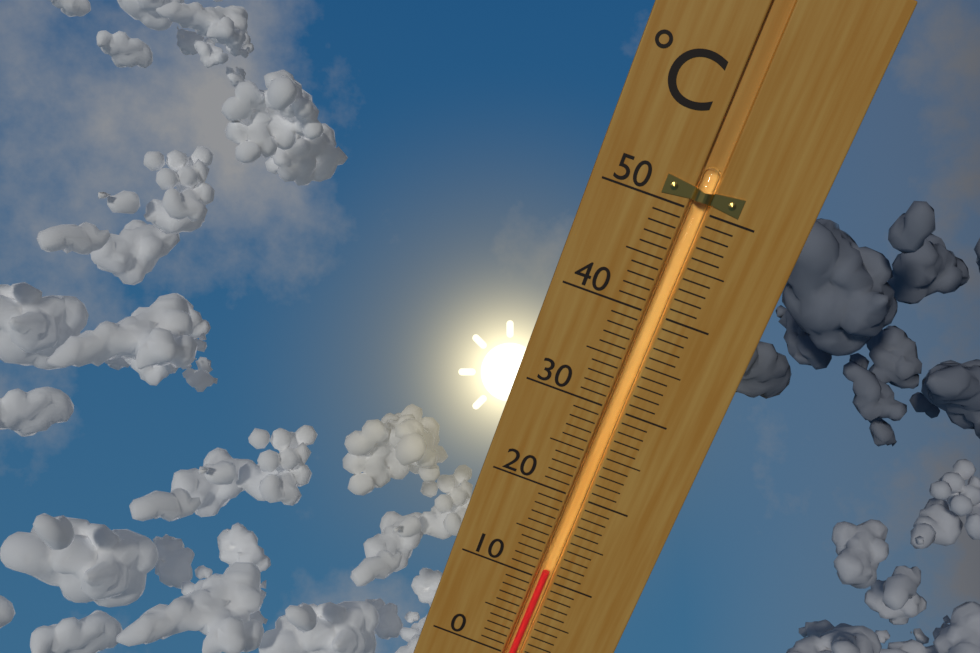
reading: 11 °C
